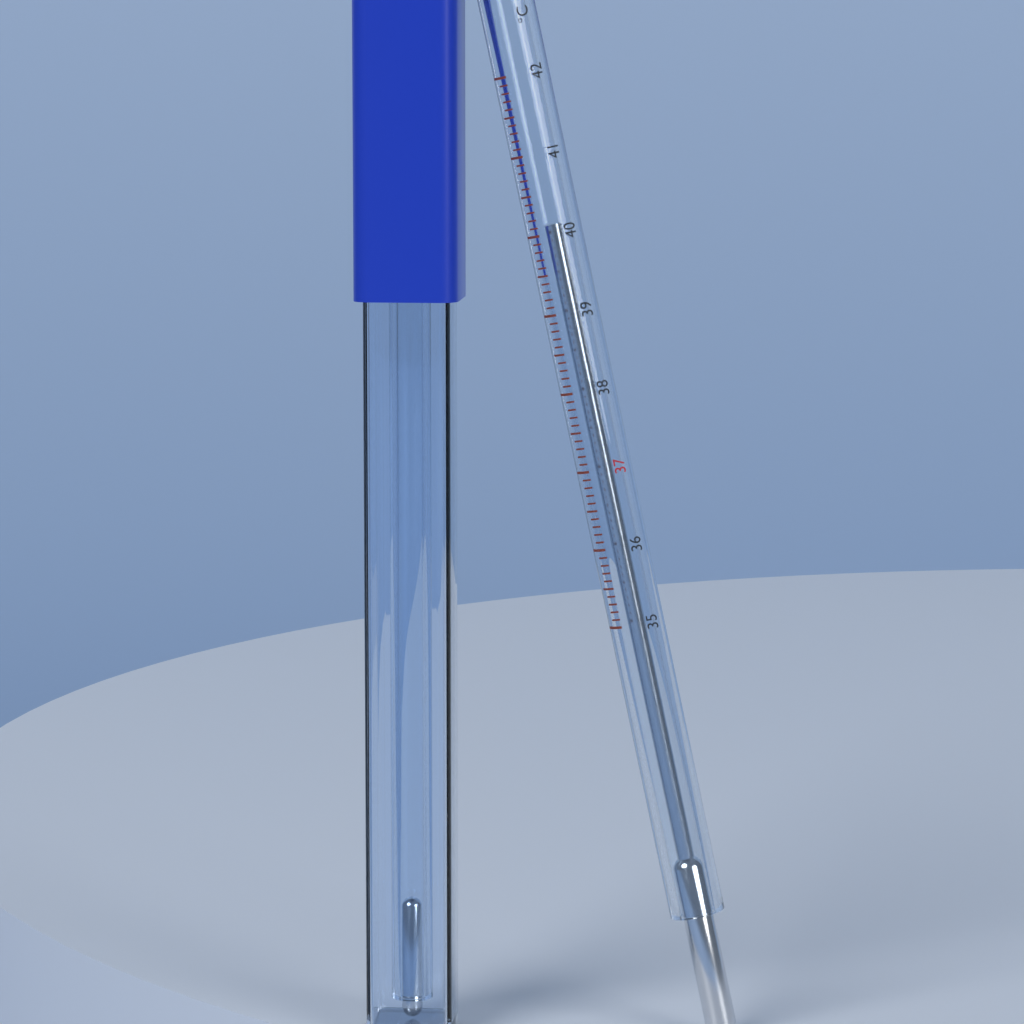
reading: 40.1 °C
